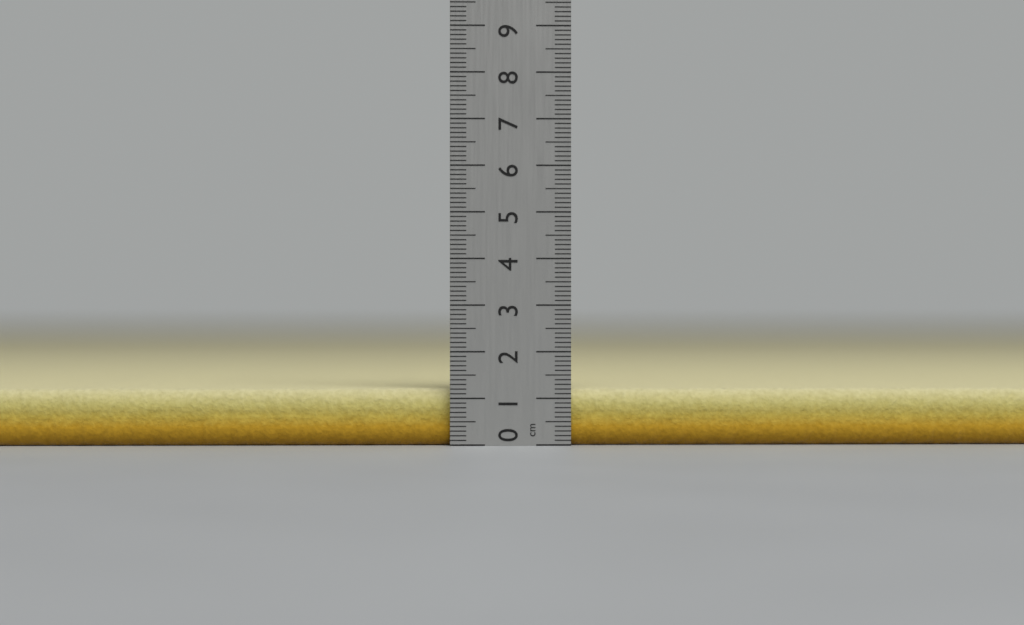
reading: 1.2 cm
